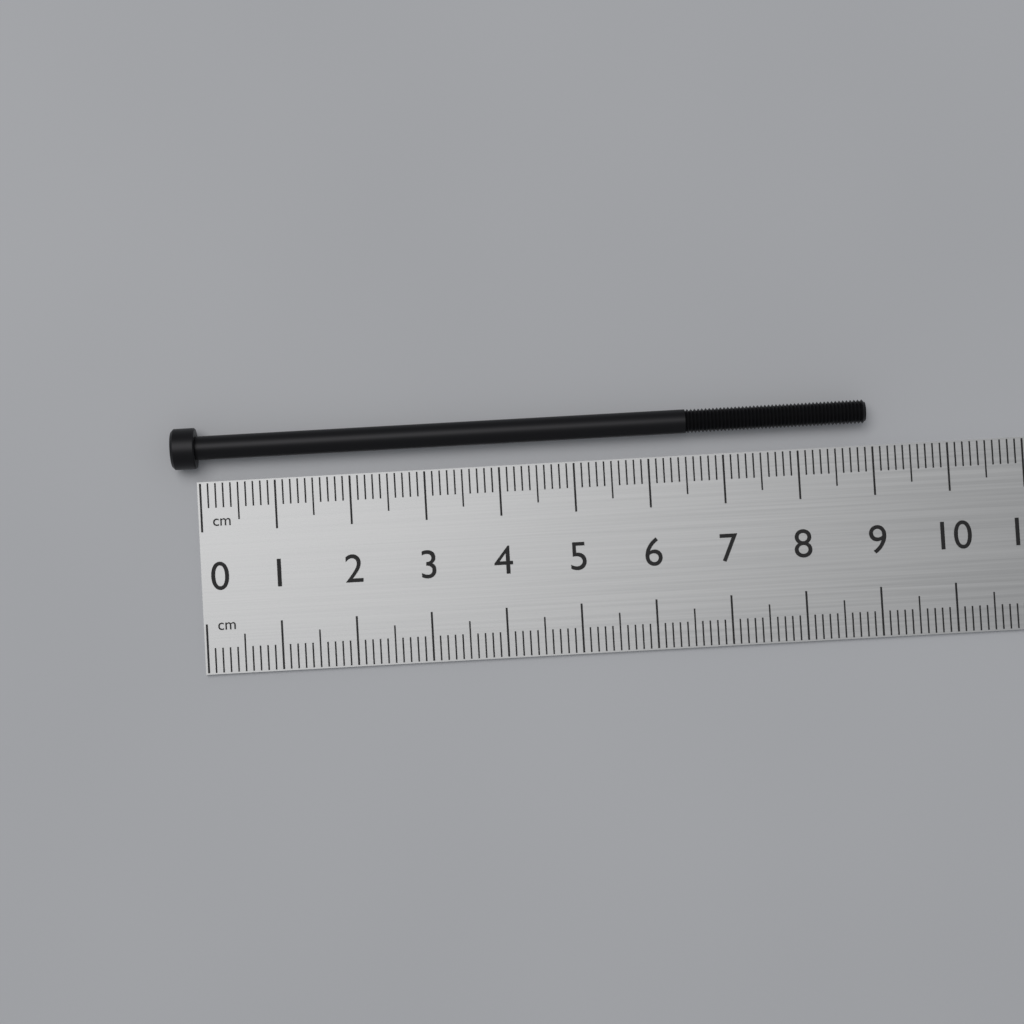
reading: 8.9 cm
